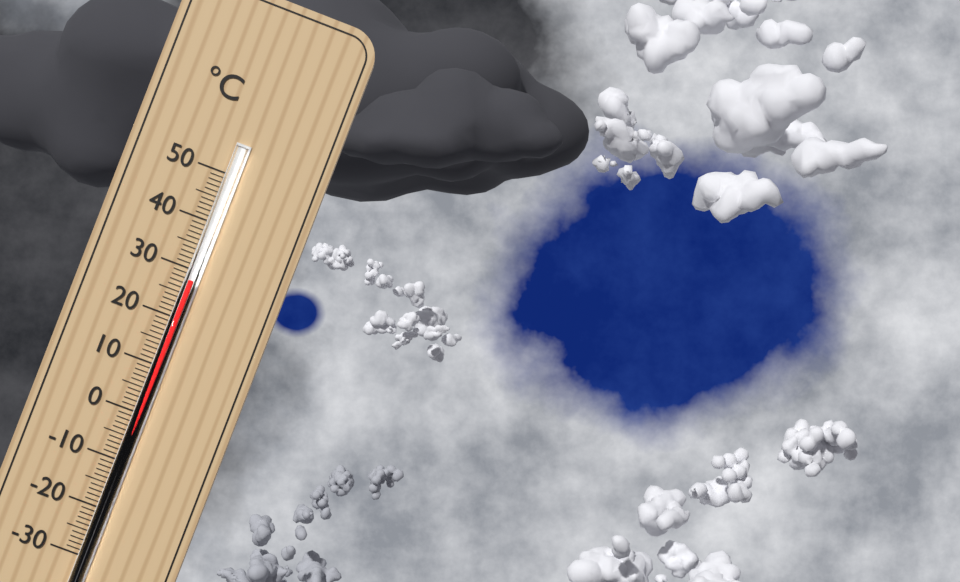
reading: 28 °C
